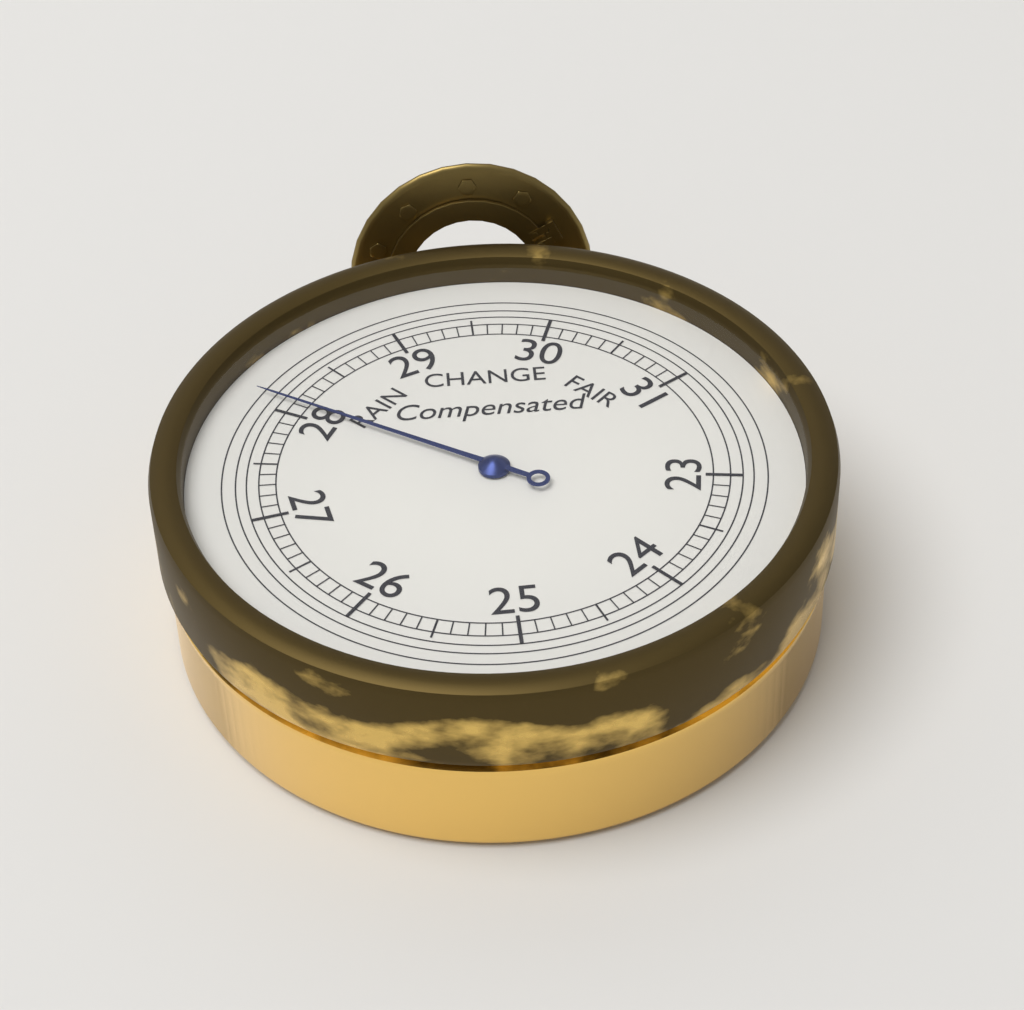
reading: 28.1 inHg
